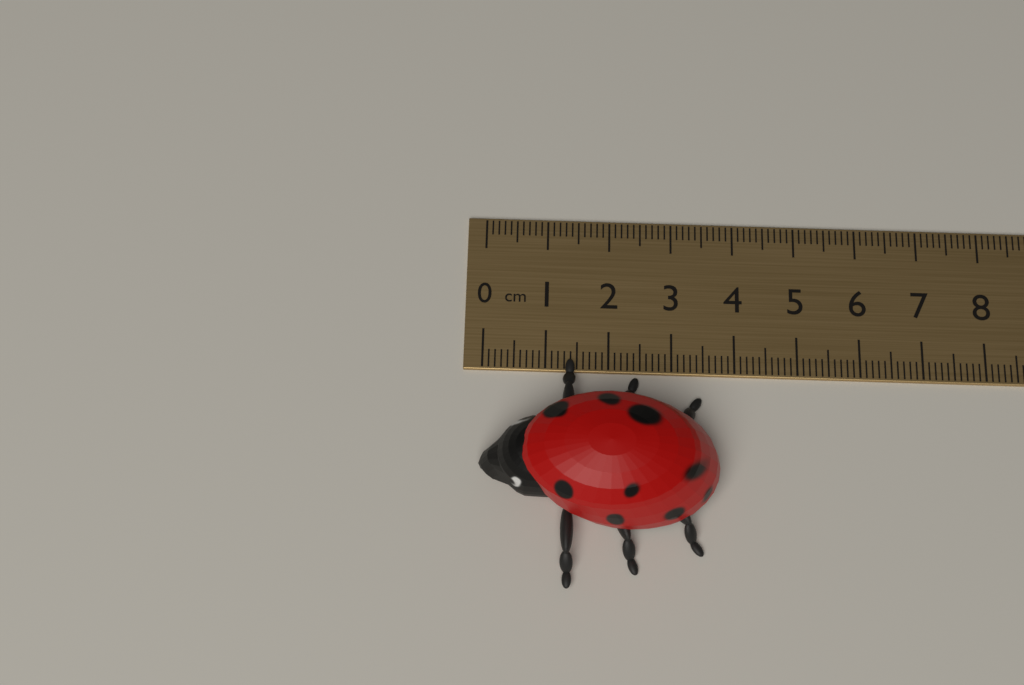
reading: 3.7 cm
